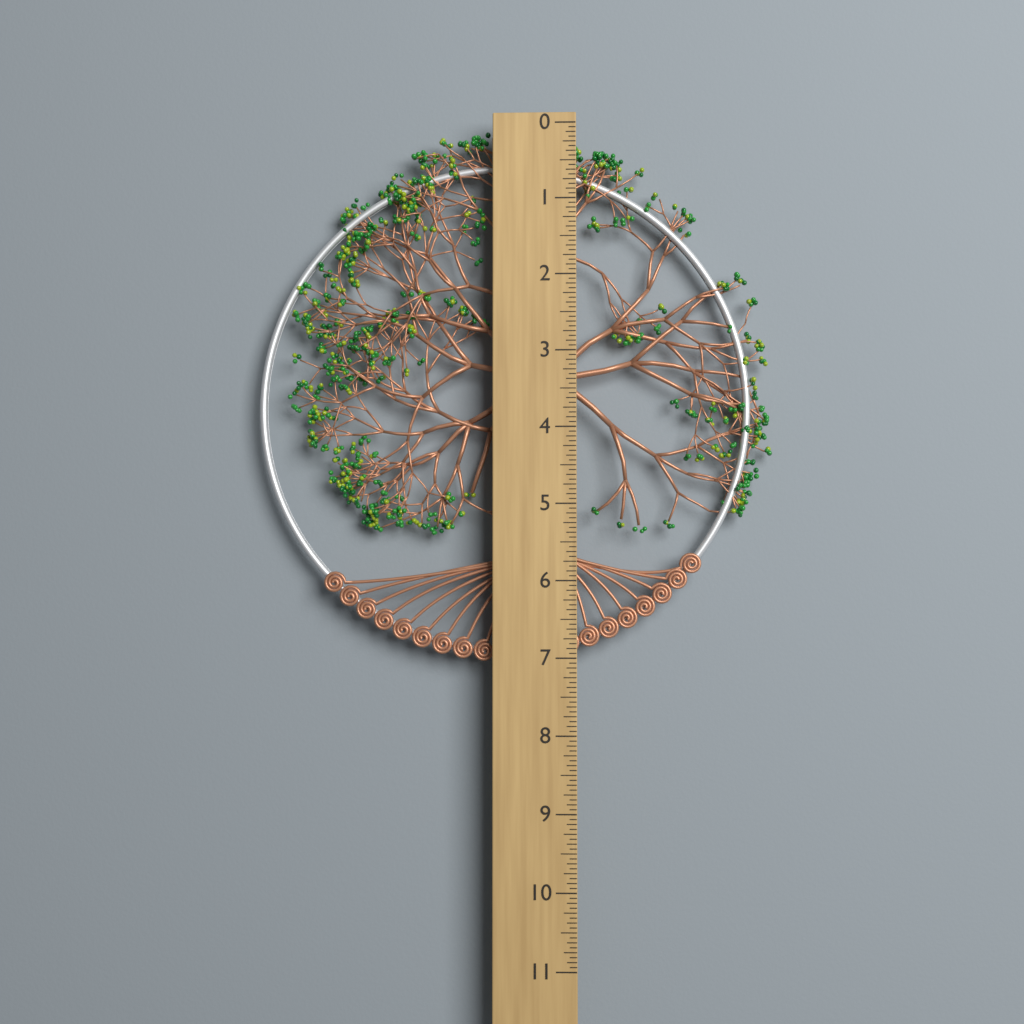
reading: 7.0625 (no unit)
